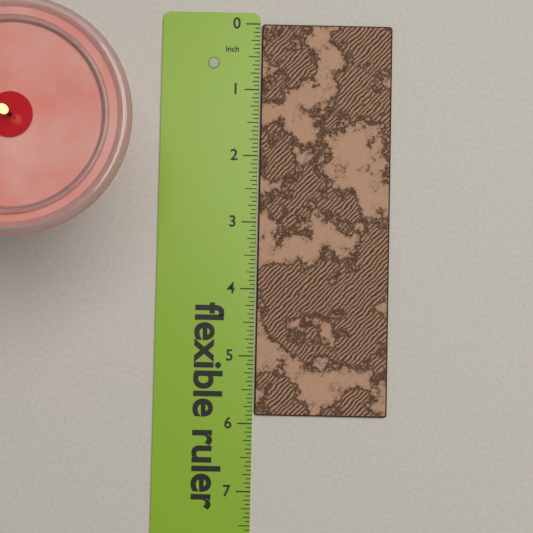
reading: 5.8750 in
